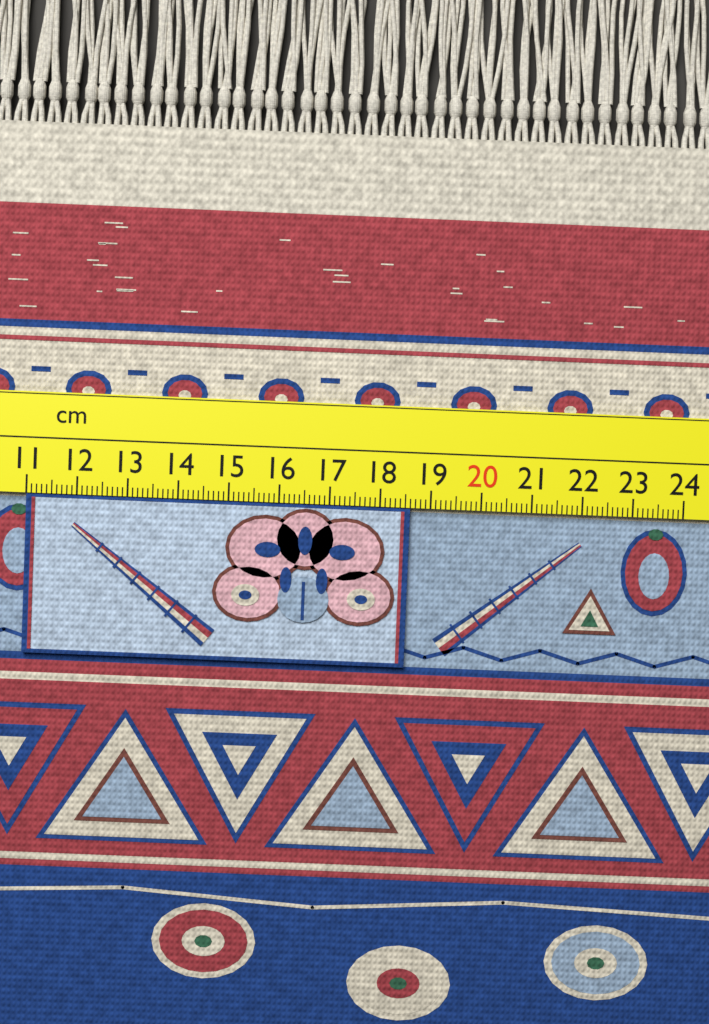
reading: 18.6 cm
